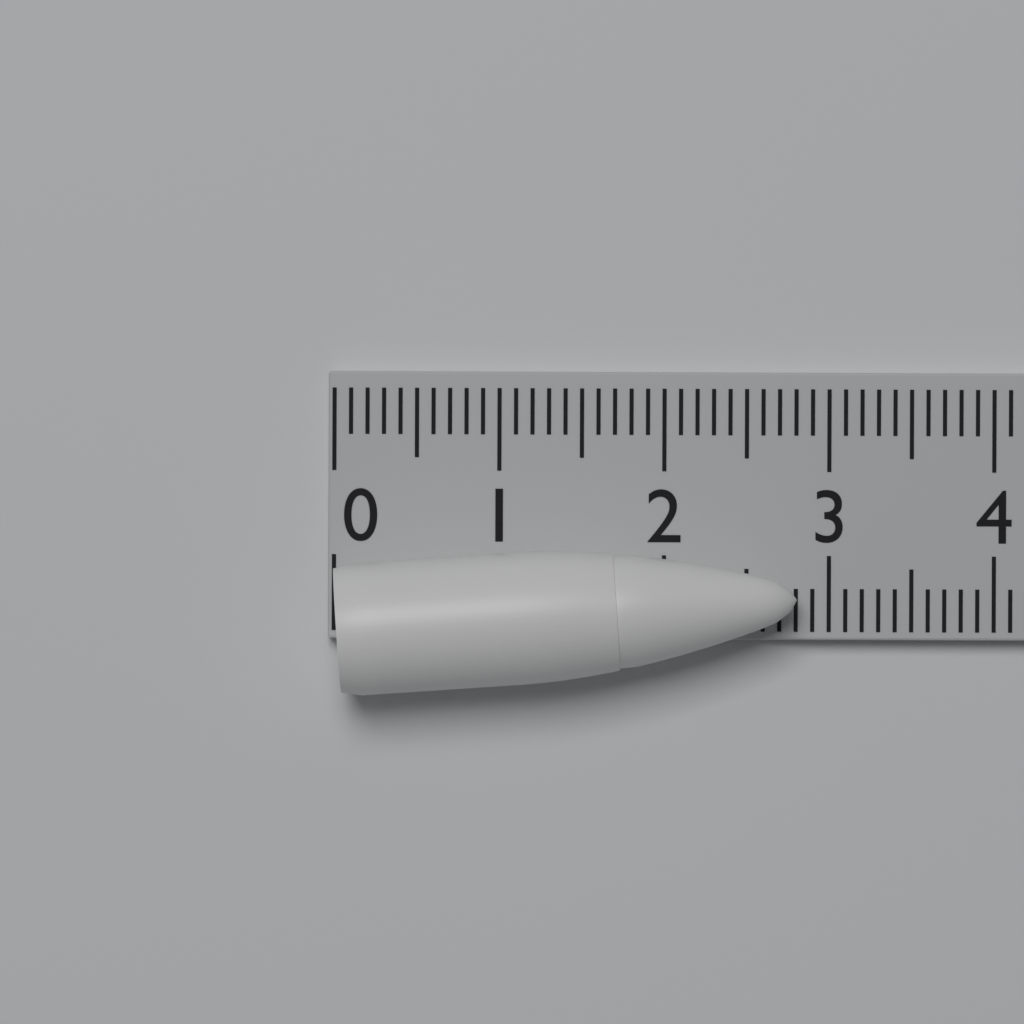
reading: 2.8 (no unit)
